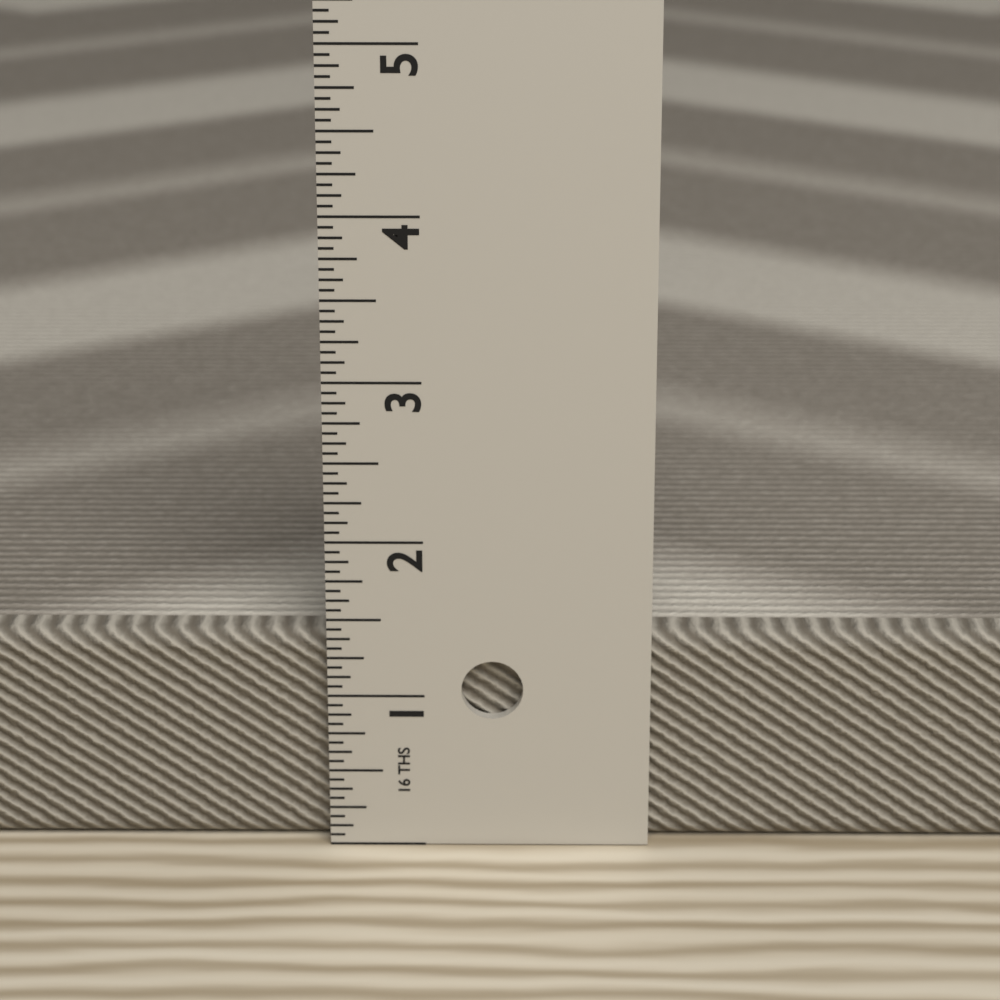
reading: 1.3750 in
